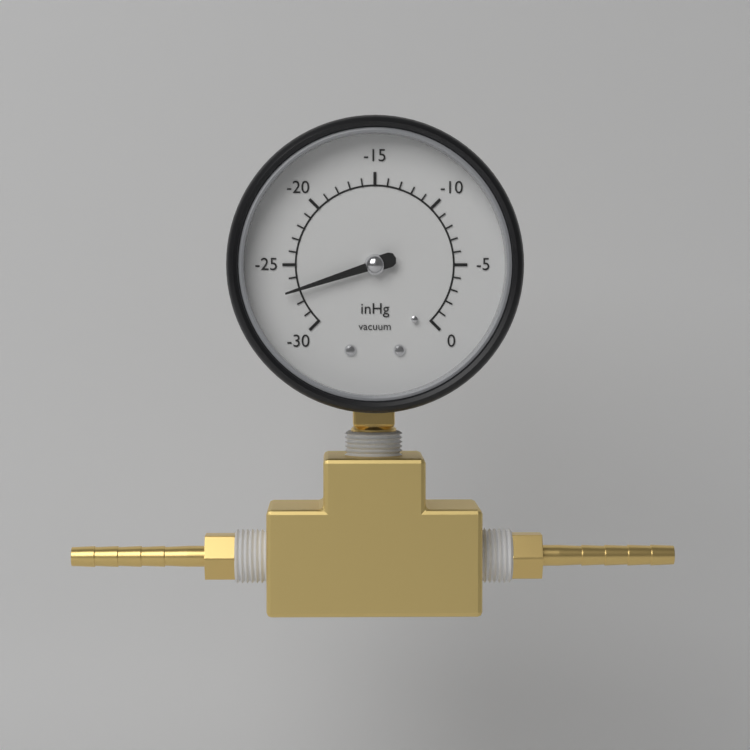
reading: -27 inHg
